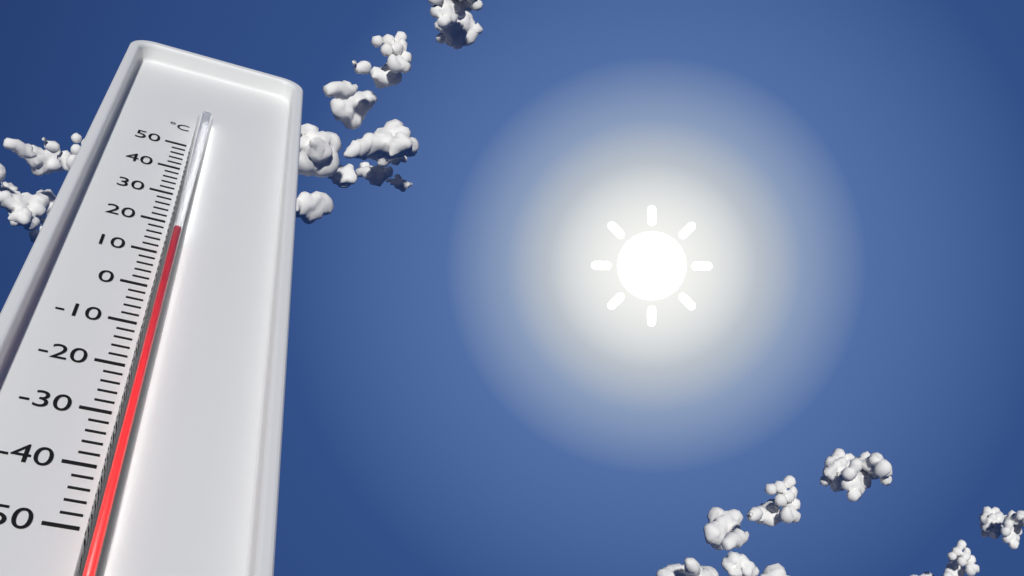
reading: 14 °C
